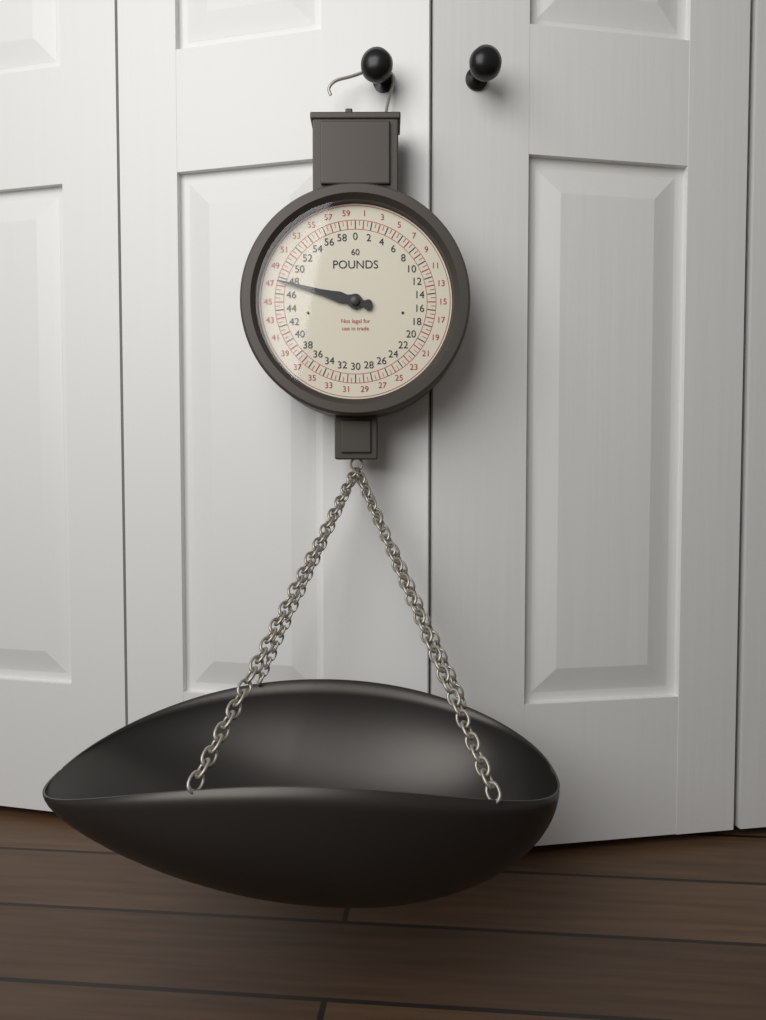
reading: 47.5 lb
